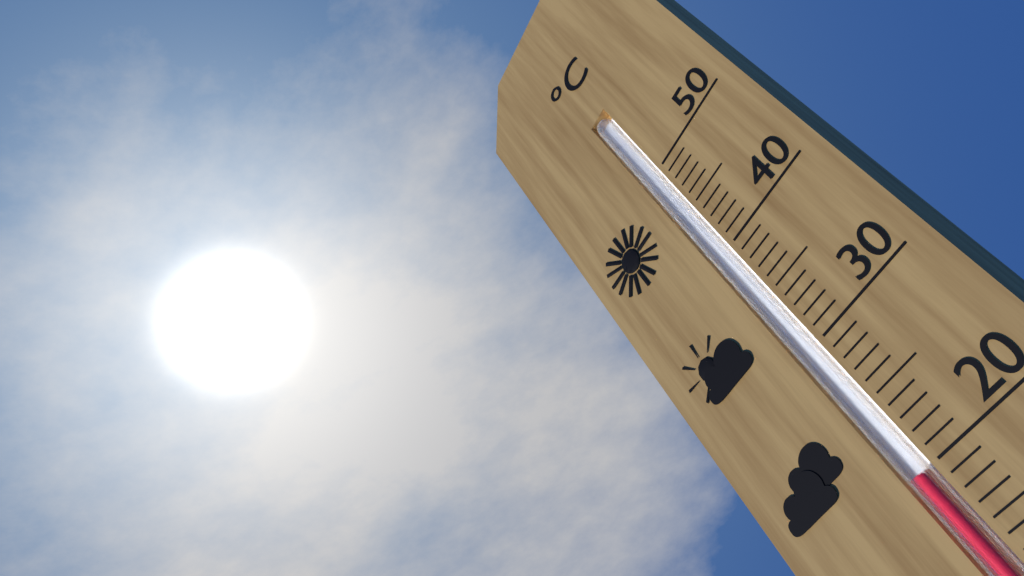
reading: 20 °C
